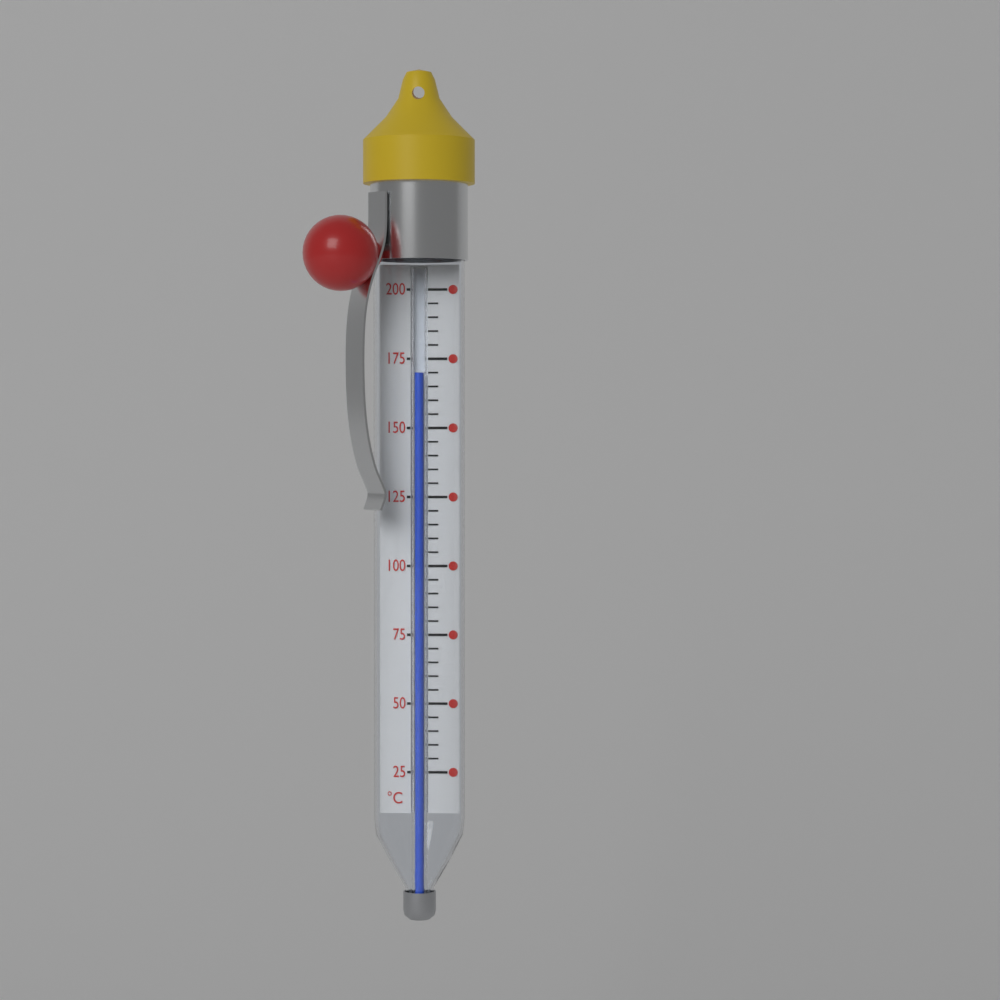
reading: 170 °C
